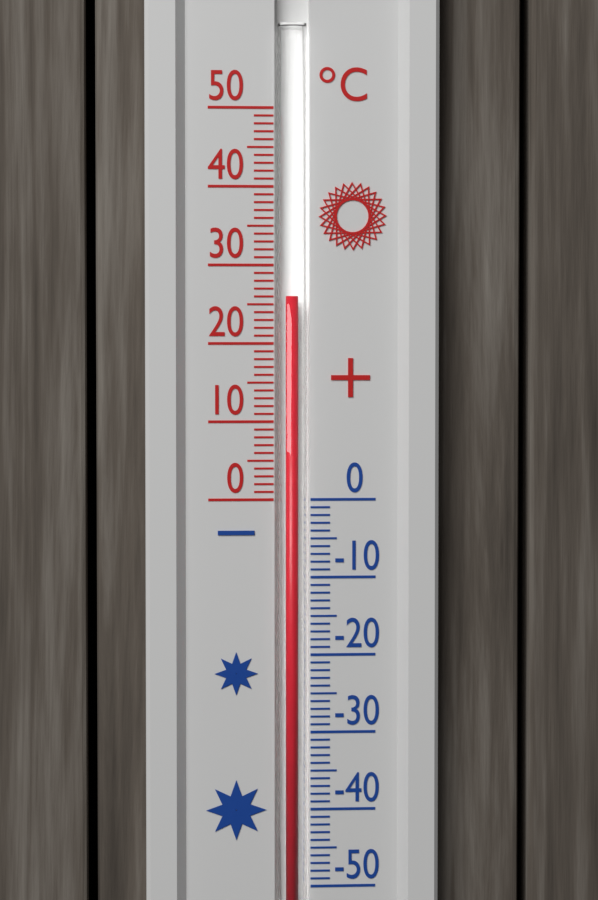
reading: 26 °C
